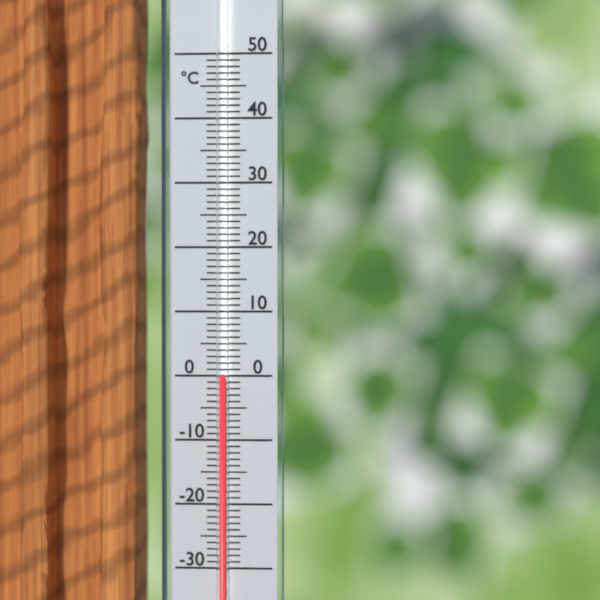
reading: 0 °C
